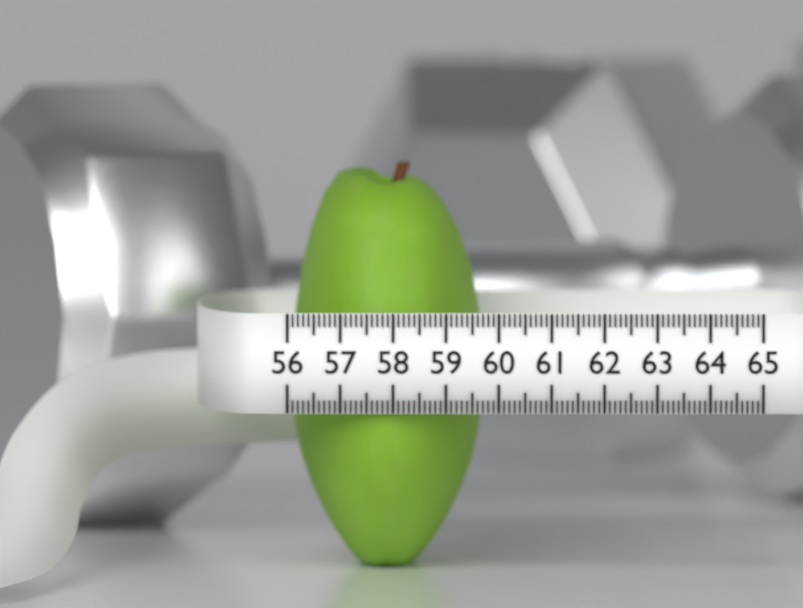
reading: 59.7 (no unit)
